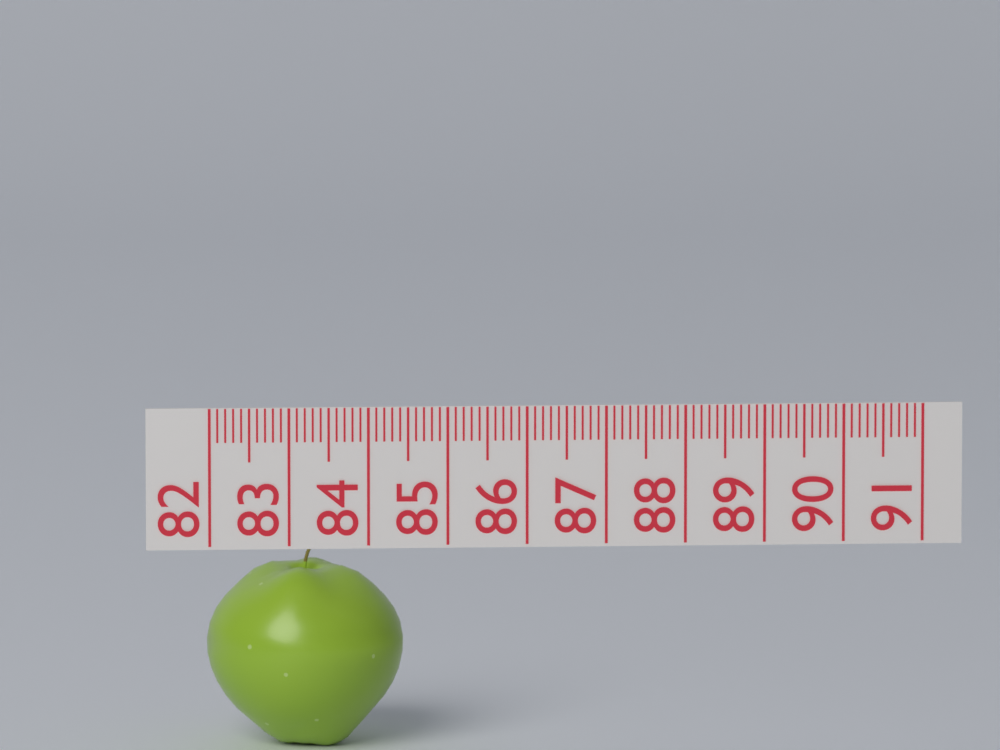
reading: 84.5 (no unit)
